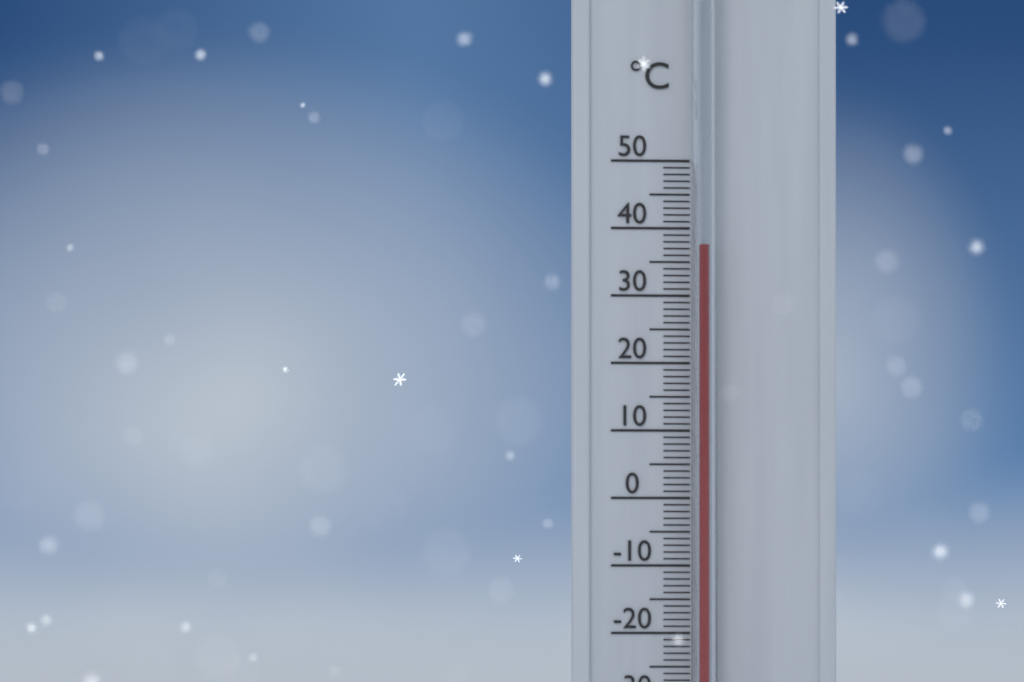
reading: 37 °C
